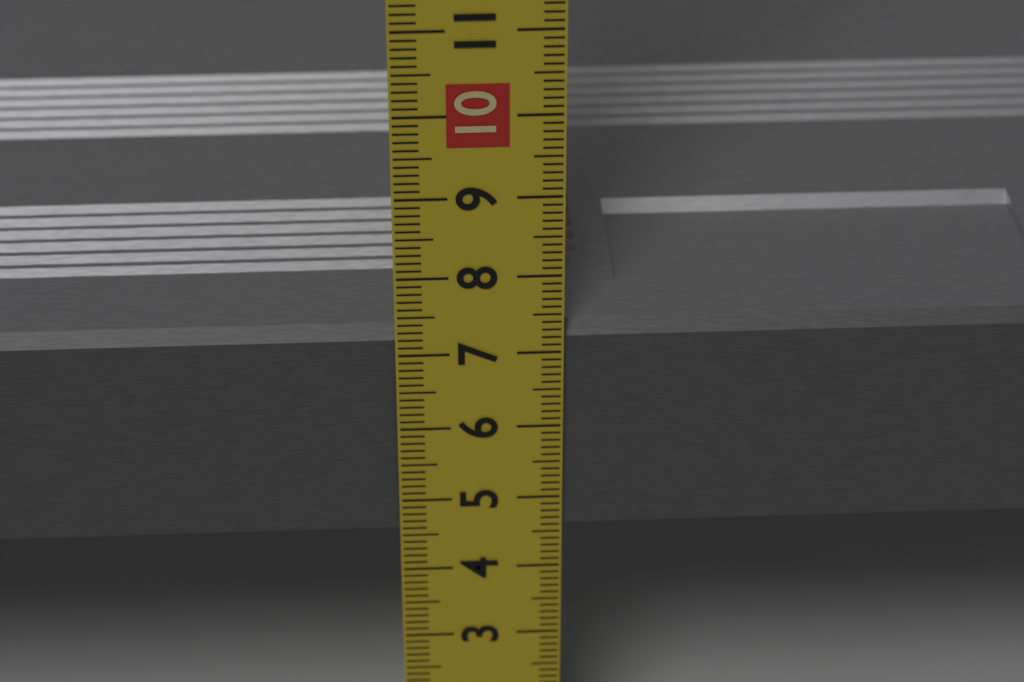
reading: 7.3 cm
